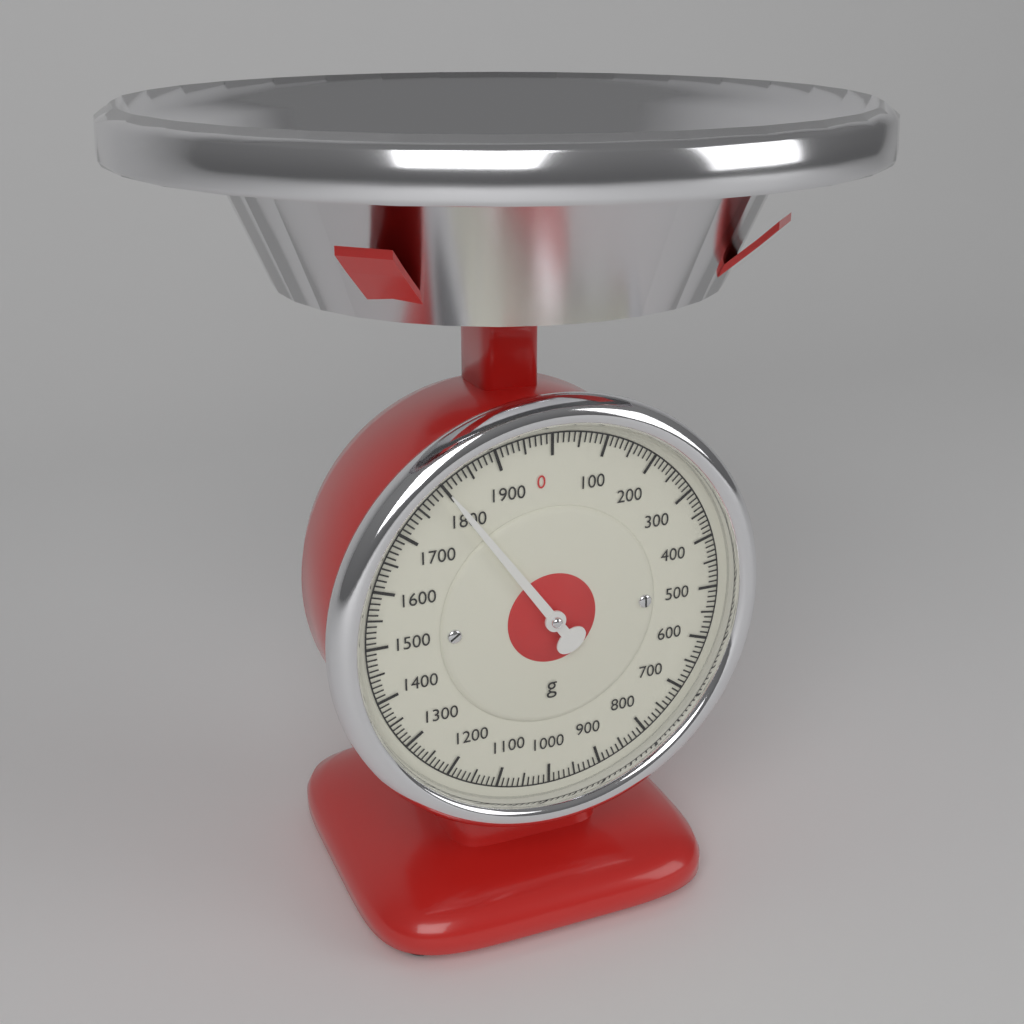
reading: 1800 g
